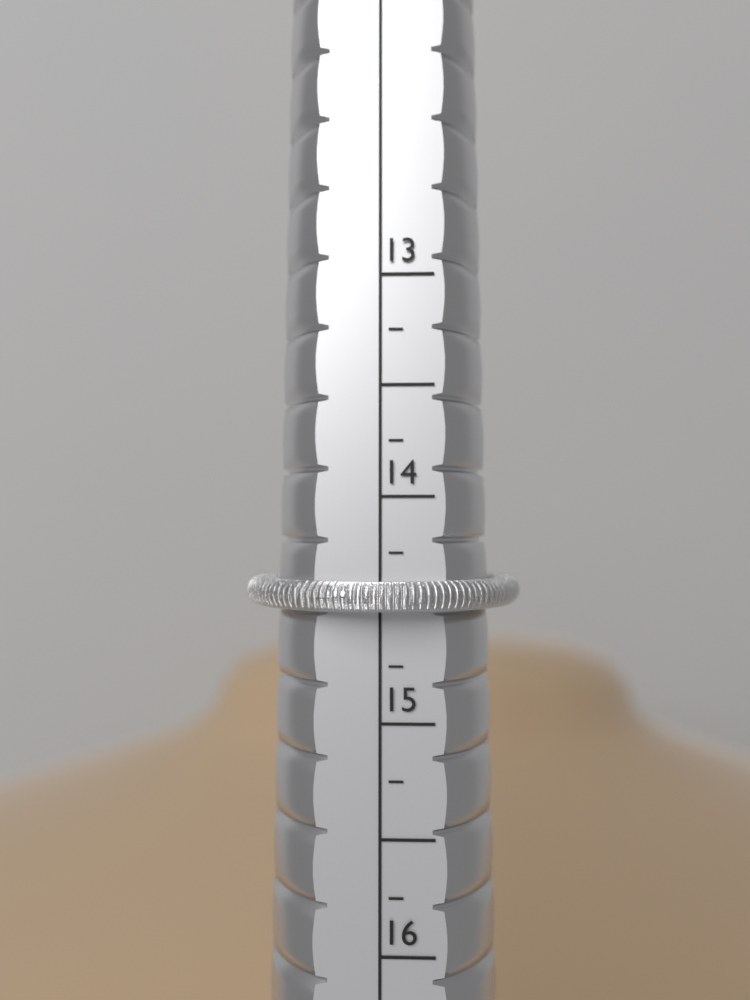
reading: 14.50 (no unit)
